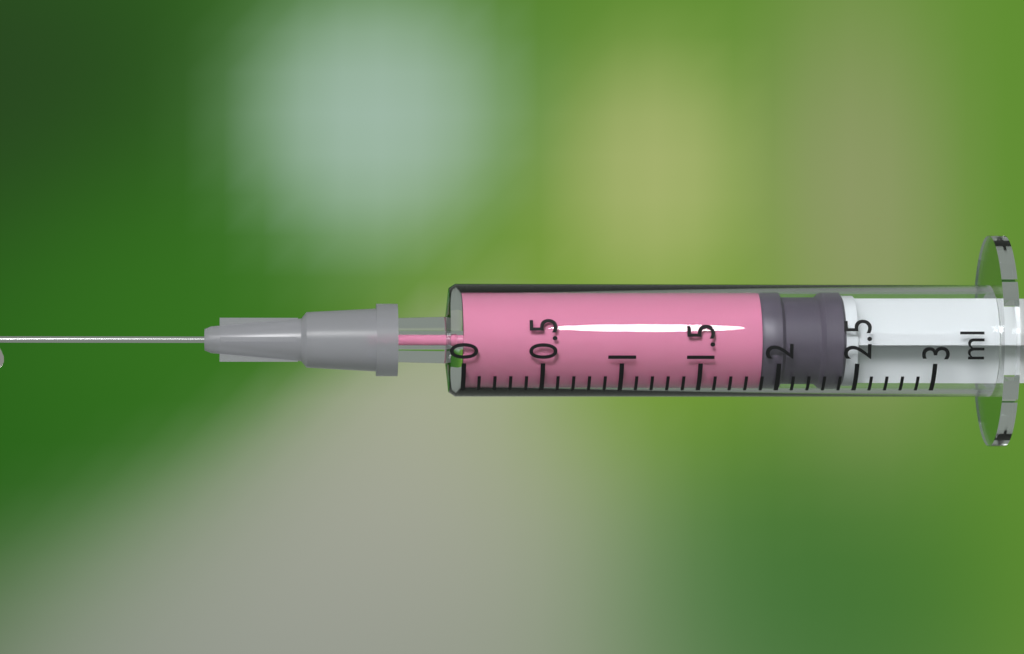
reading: 1.9 ml
